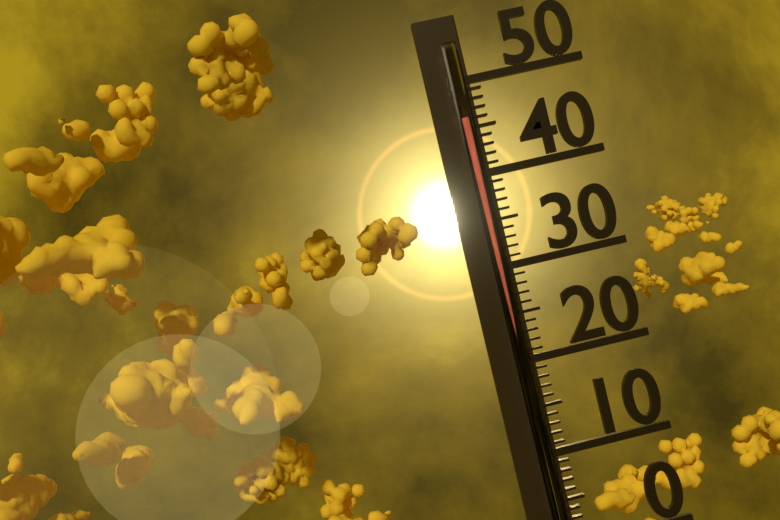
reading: 46 (no unit)
